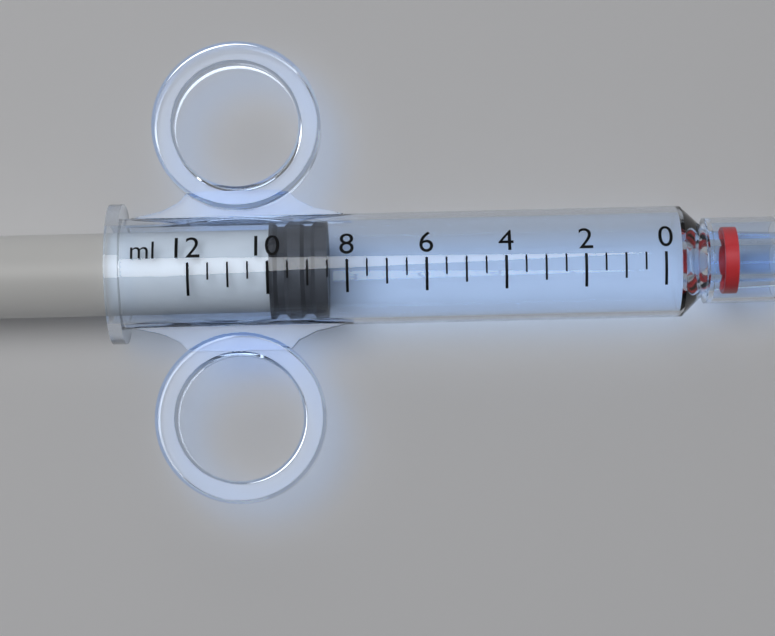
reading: 8.5 ml
